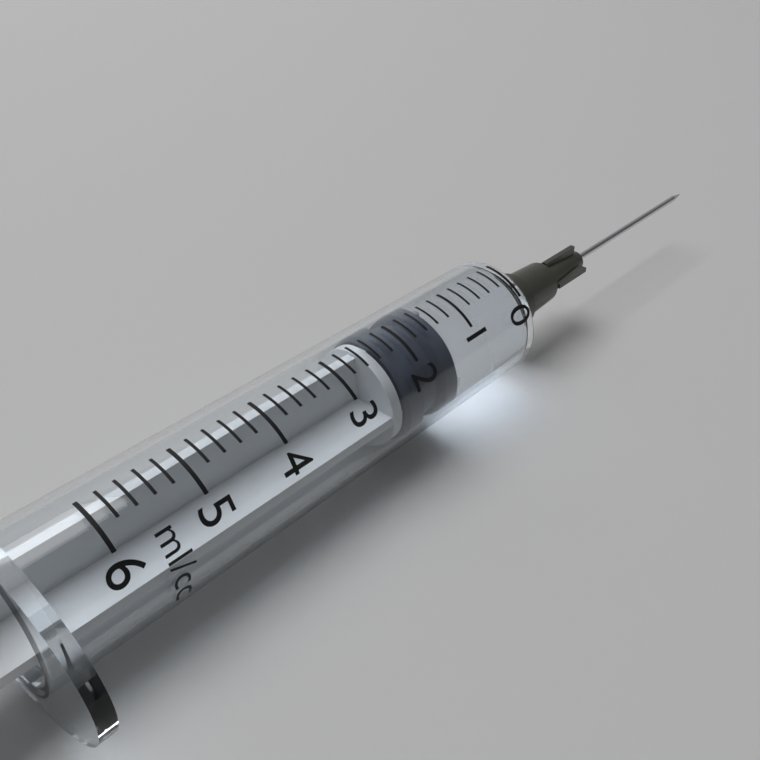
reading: 1.4 ml
